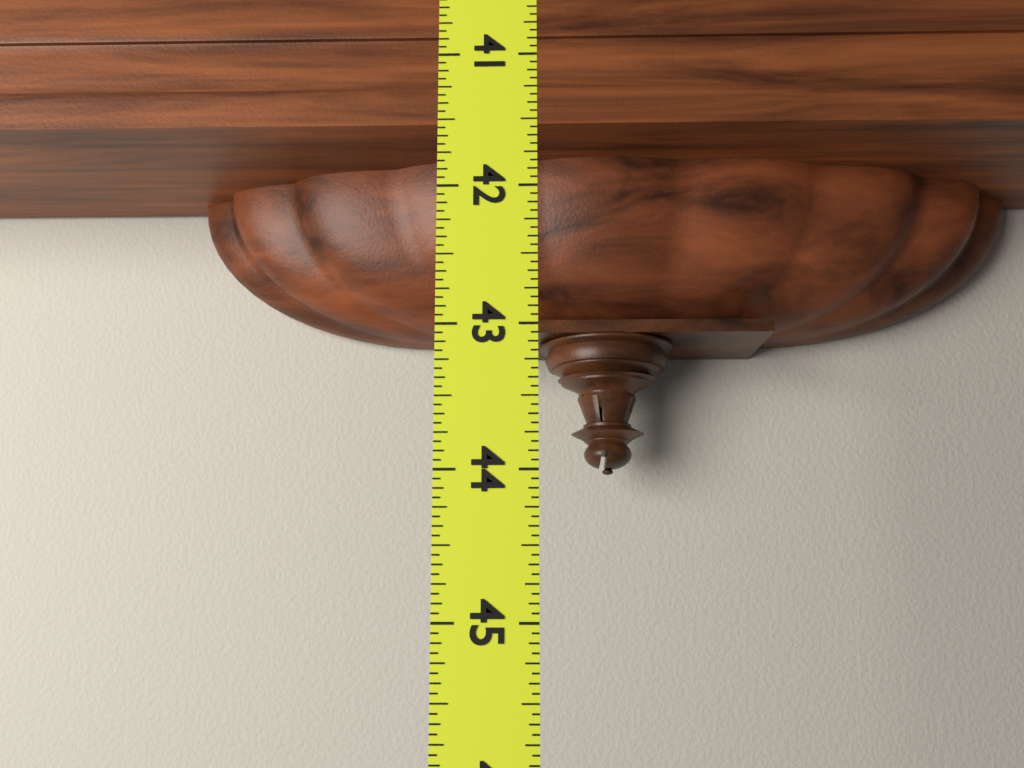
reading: 43.0625 (no unit)
